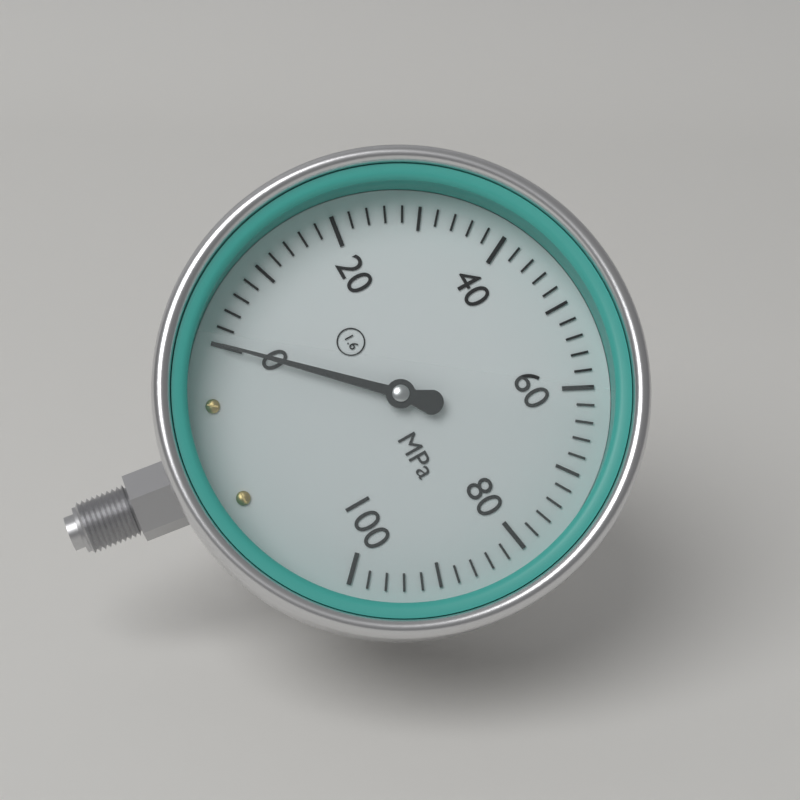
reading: 0 MPa
